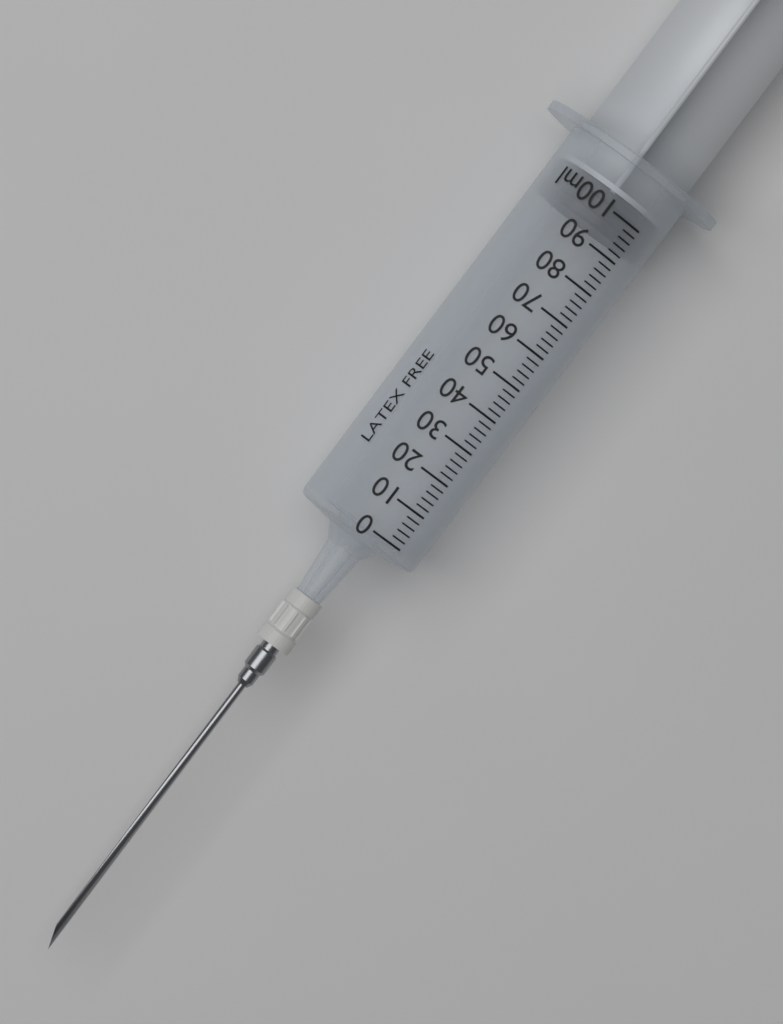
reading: 94 ml
